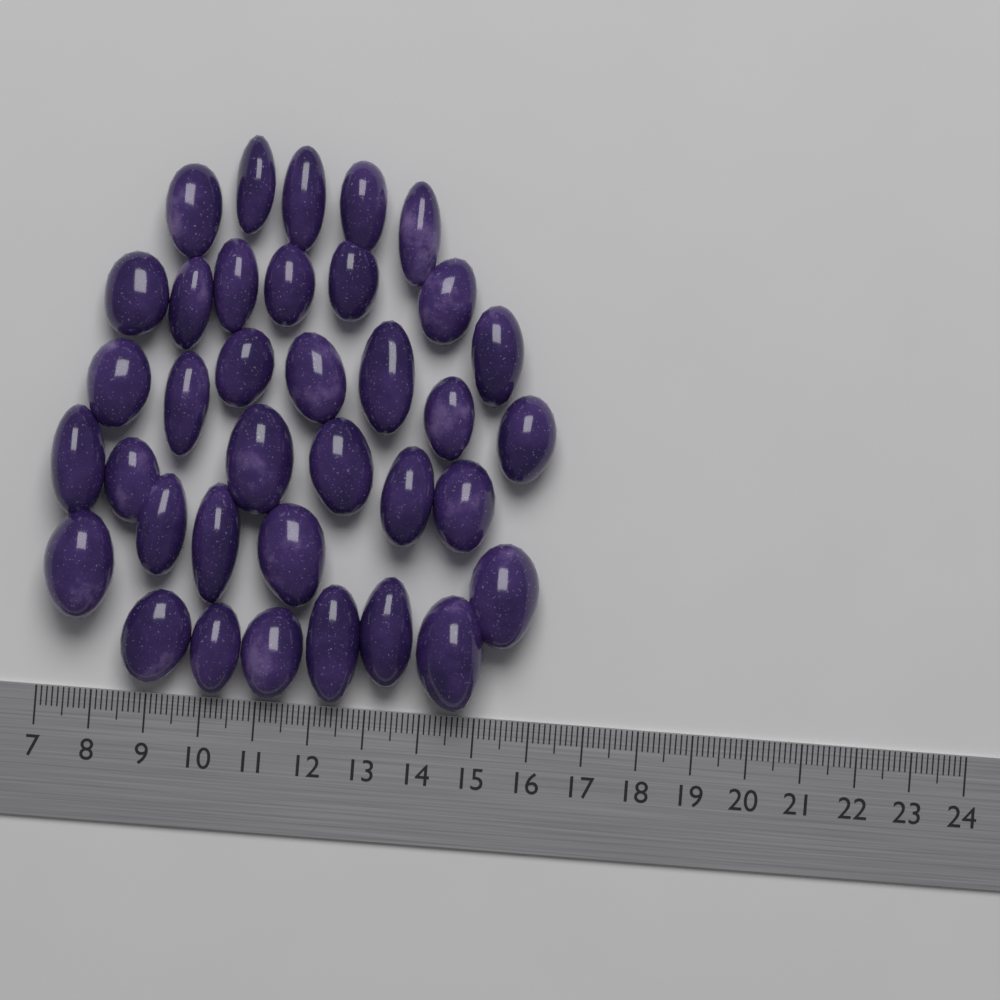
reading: 16.1 (no unit)
